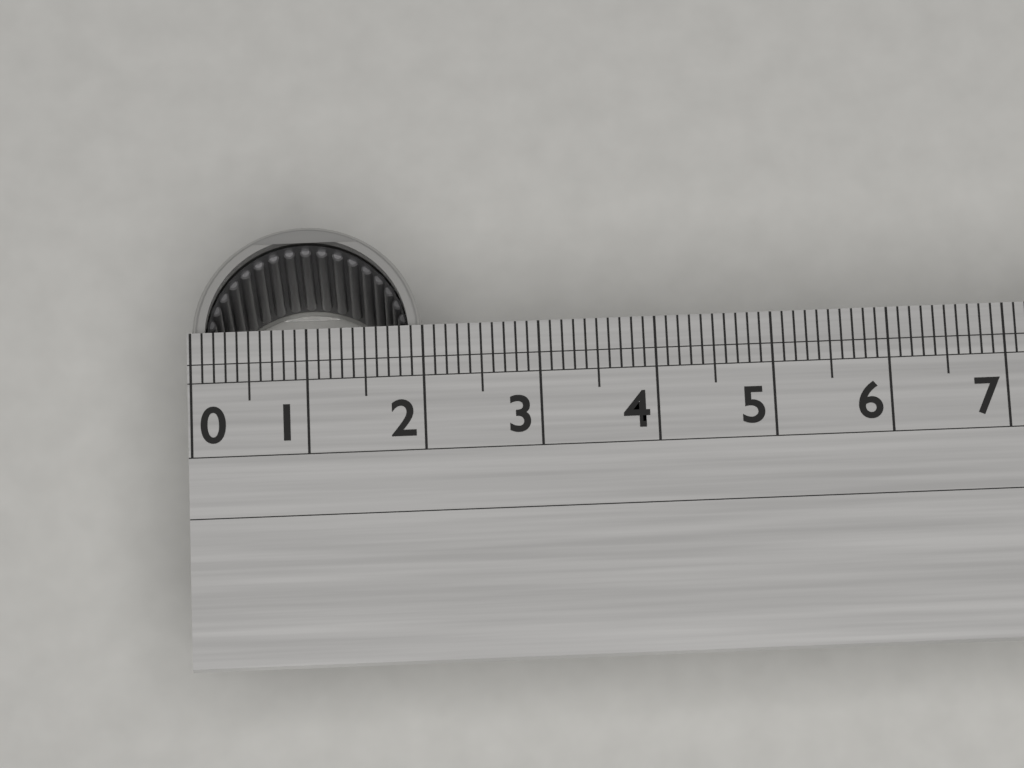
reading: 2.0 (no unit)
